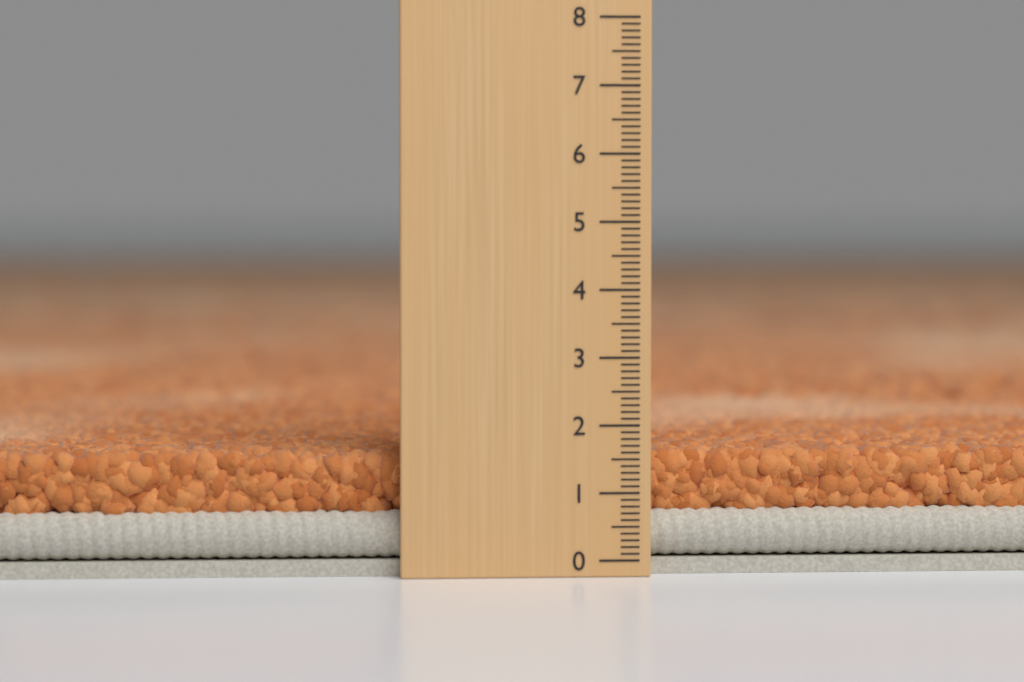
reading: 1.6 (no unit)
